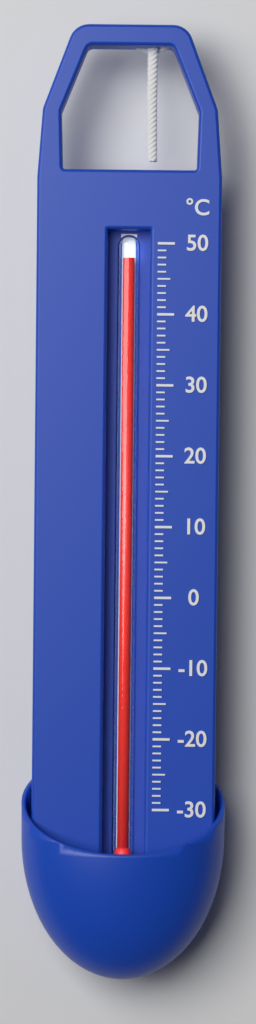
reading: 48 °C
